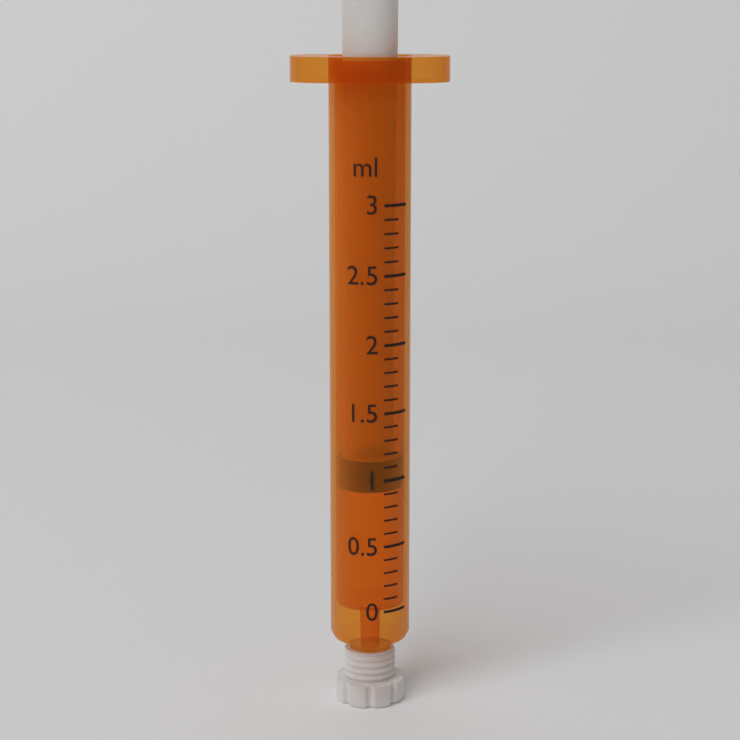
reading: 0.9 ml
